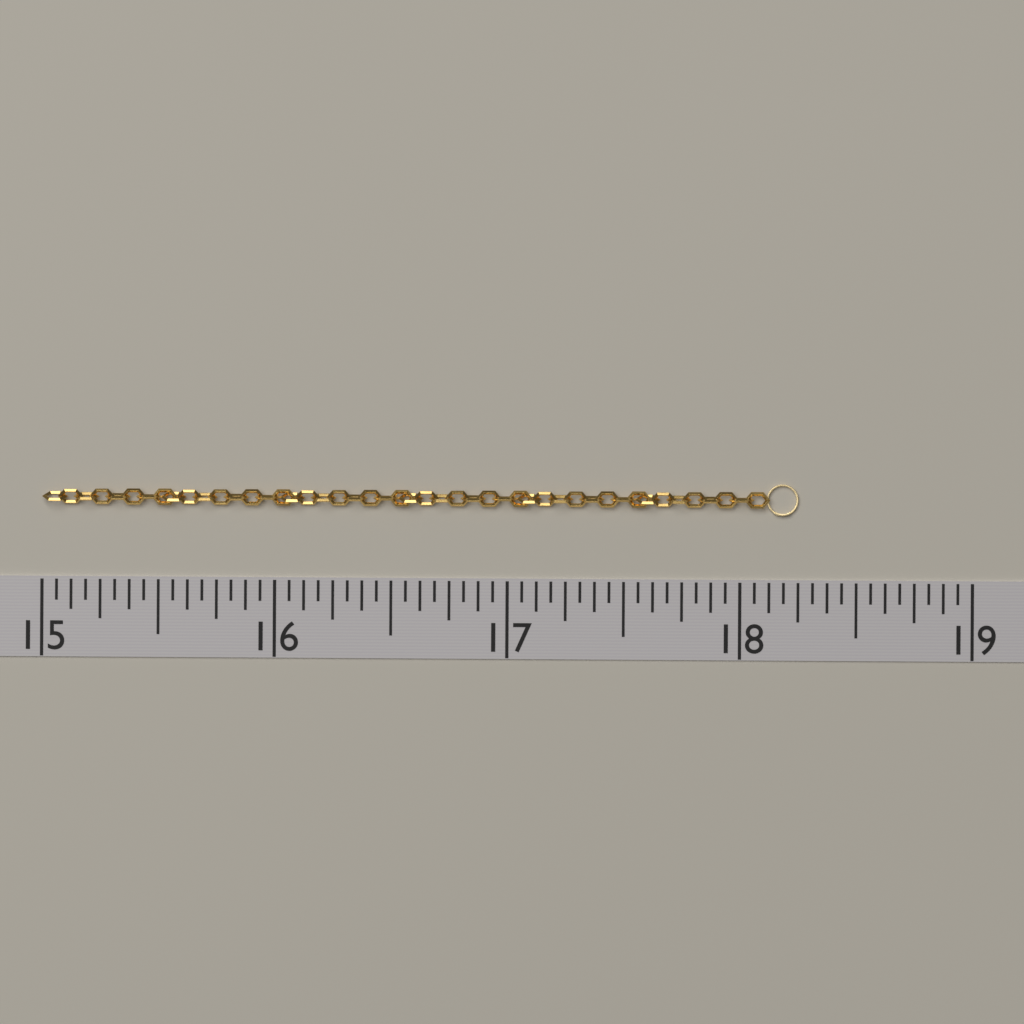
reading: 18.2500 (no unit)
